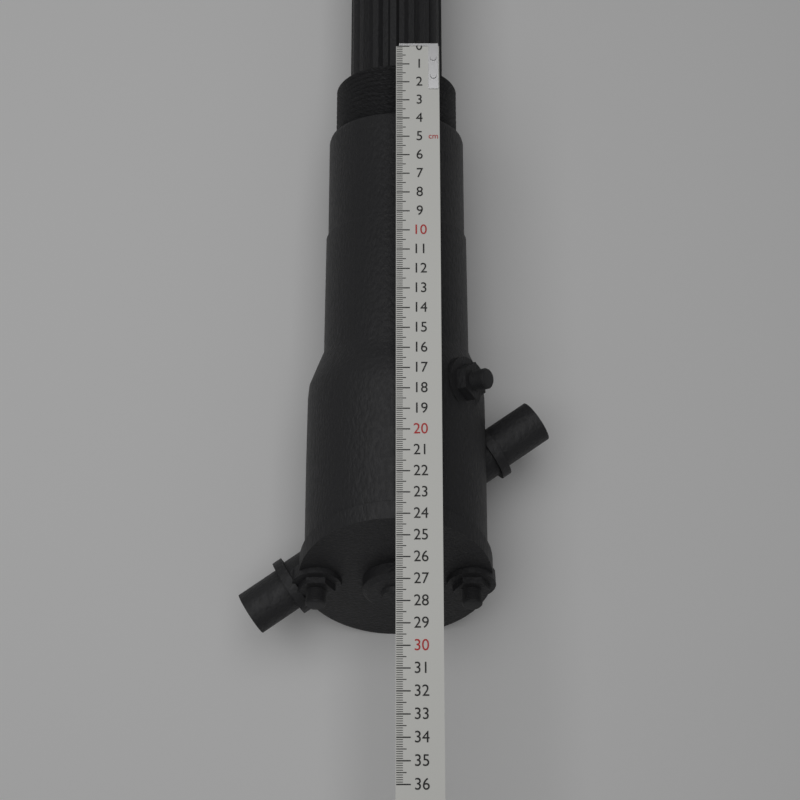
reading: 29.5 cm
